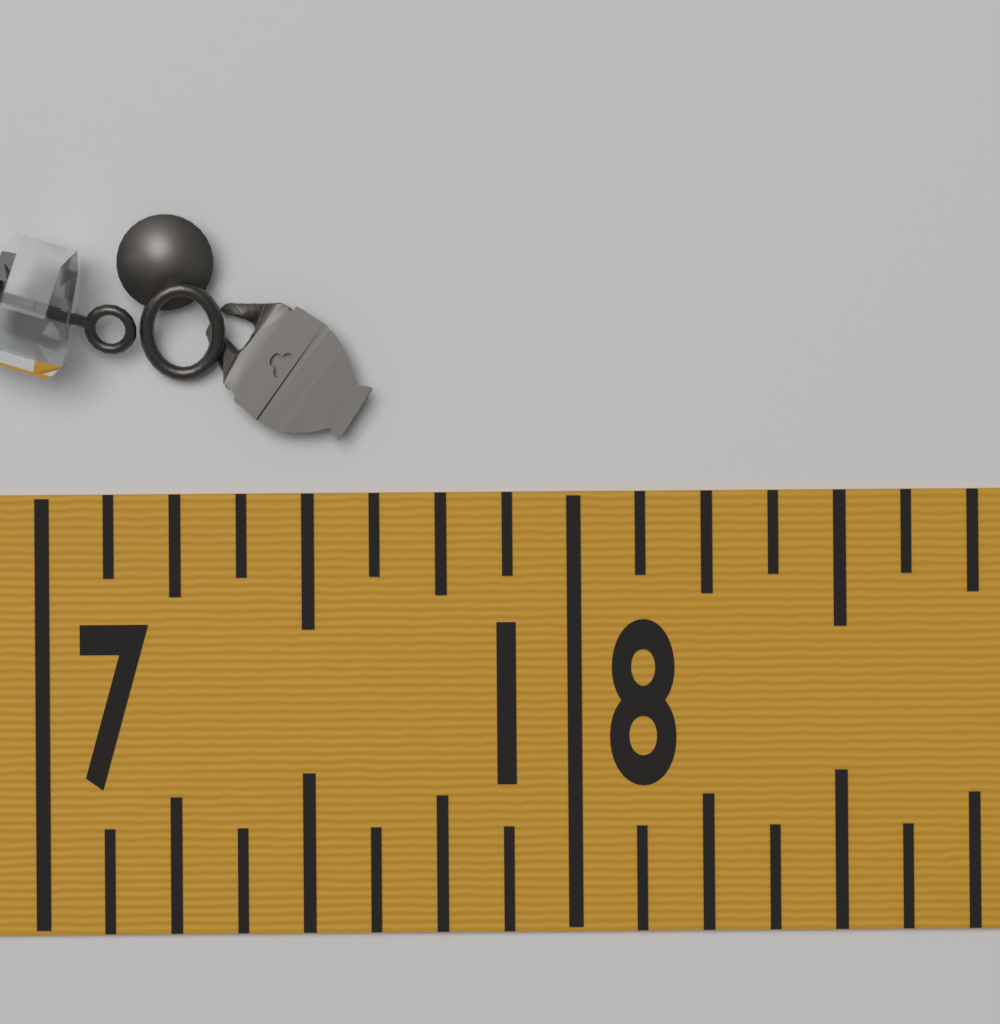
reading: 17.625 in
